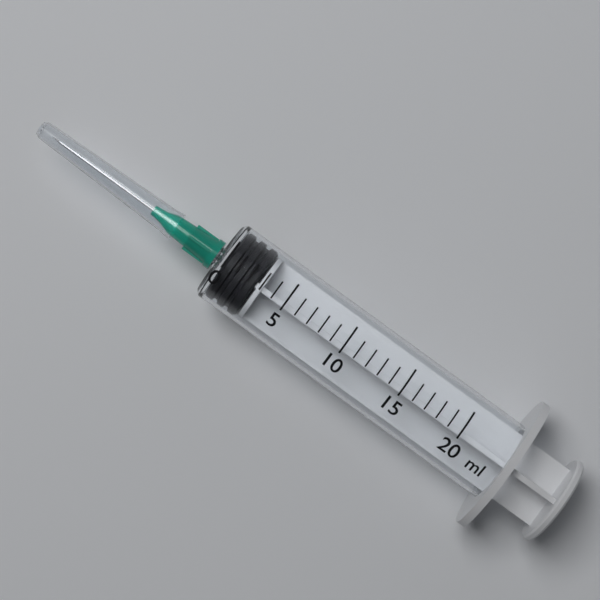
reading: 0 ml
